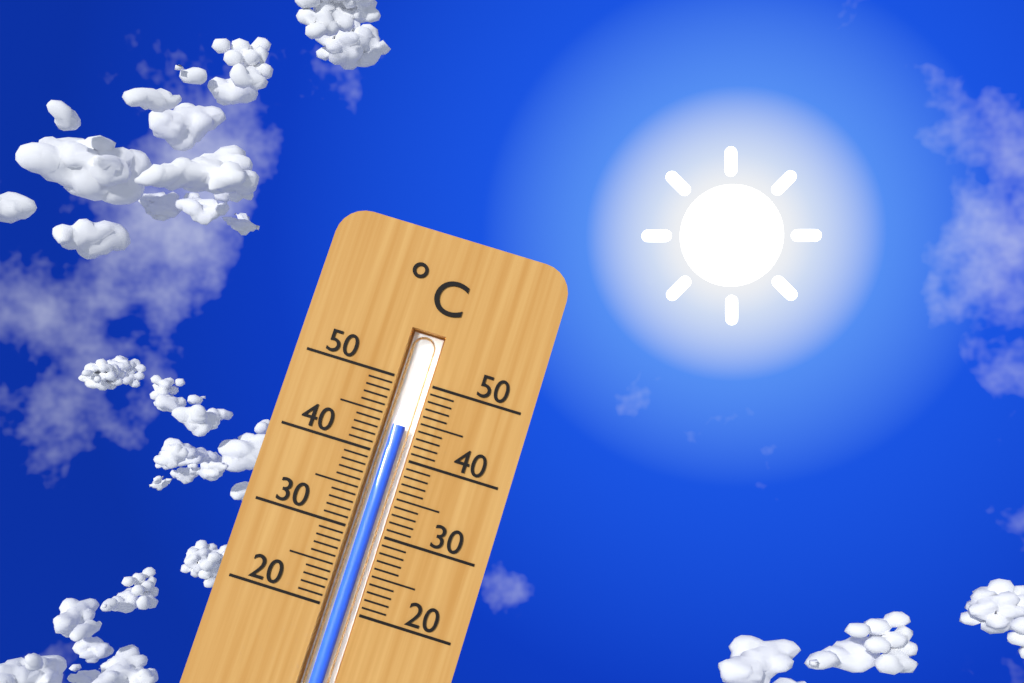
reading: 44 °C
